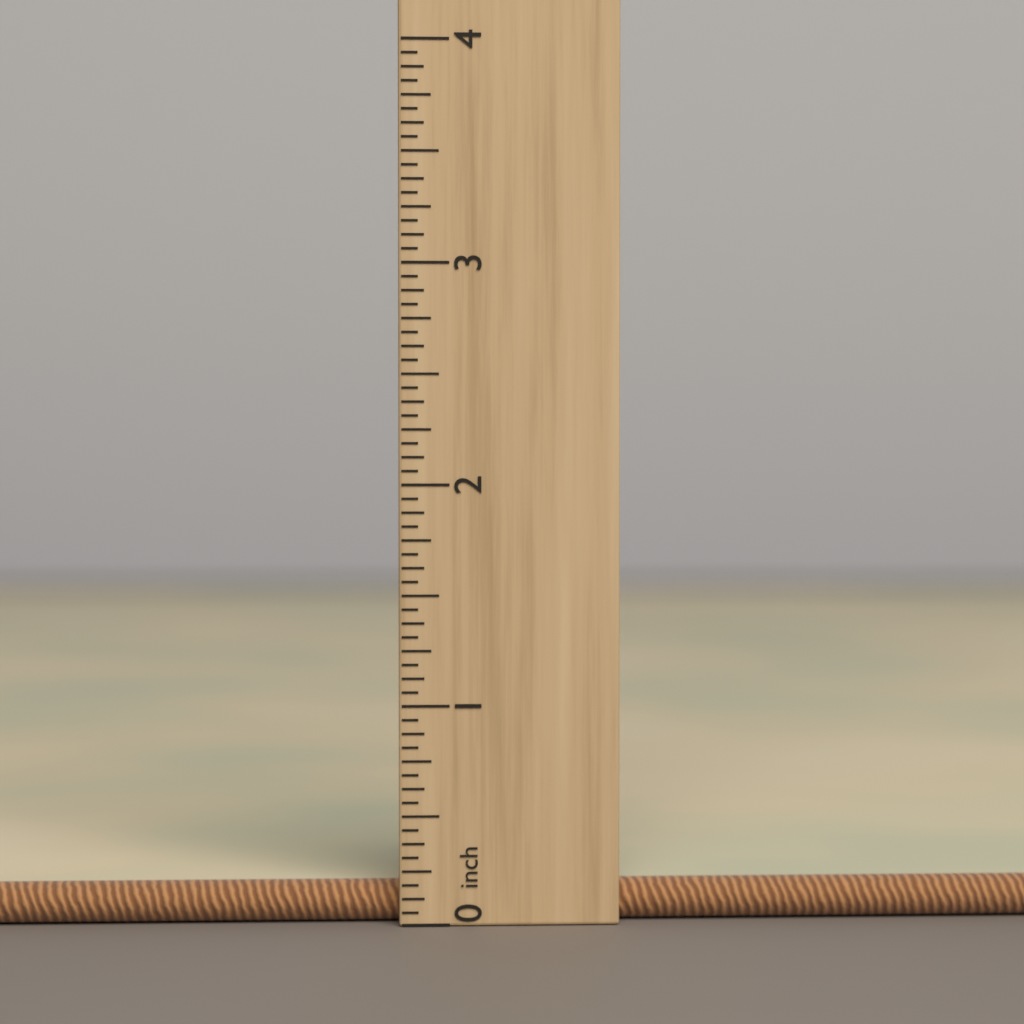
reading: 0.1875 inch
